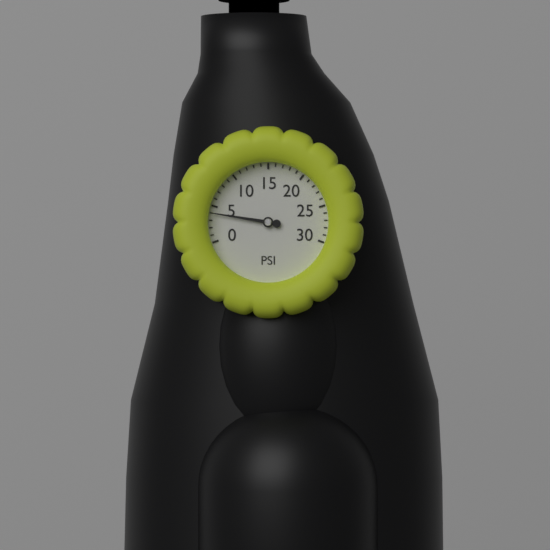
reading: 4 psi
